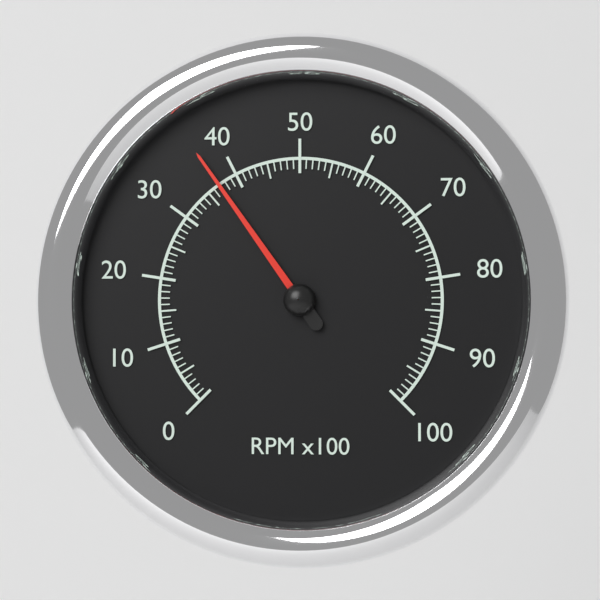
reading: 37 RPM x100
